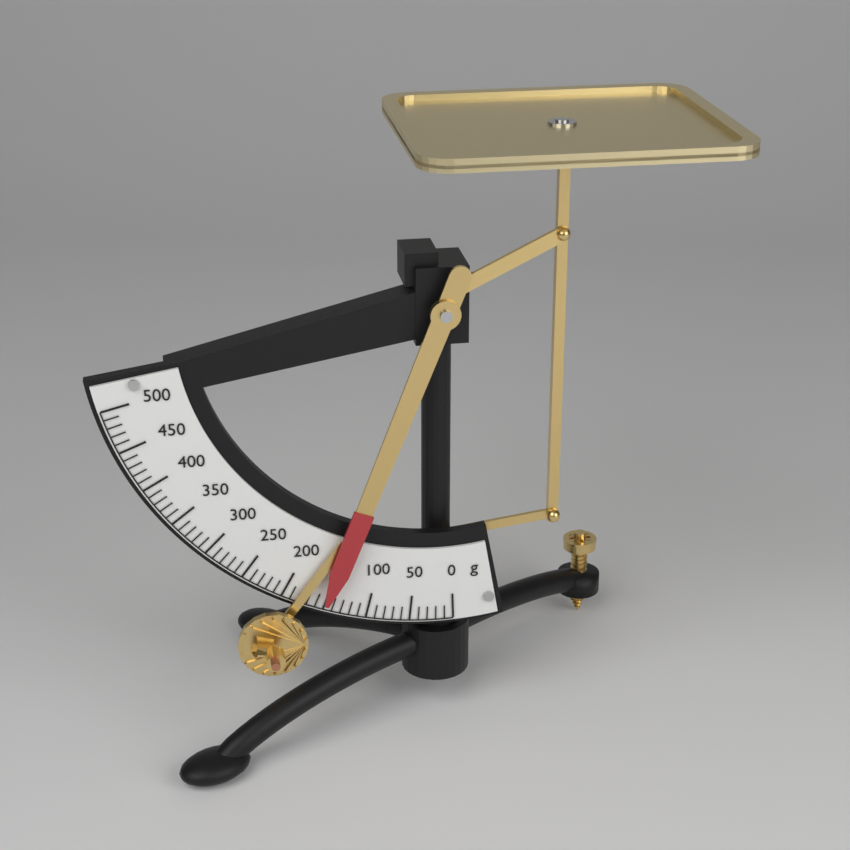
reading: 150 g
